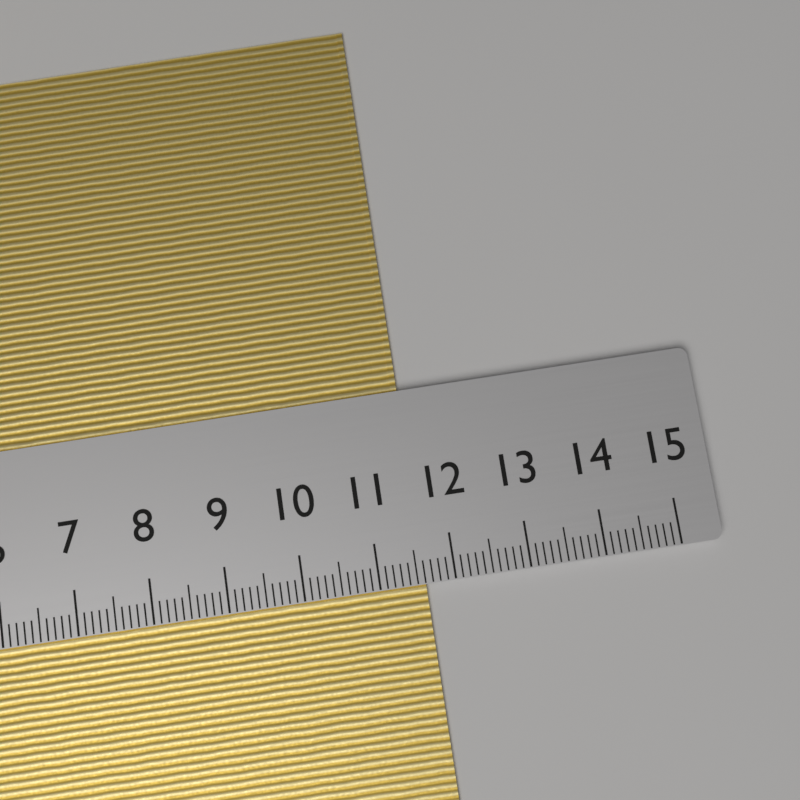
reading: 11.6 cm
